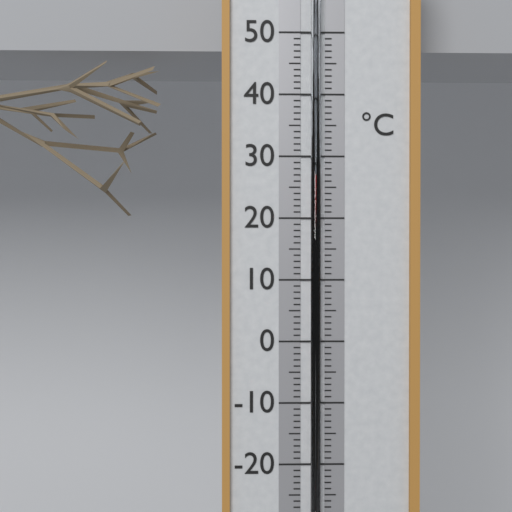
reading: 27 °C
